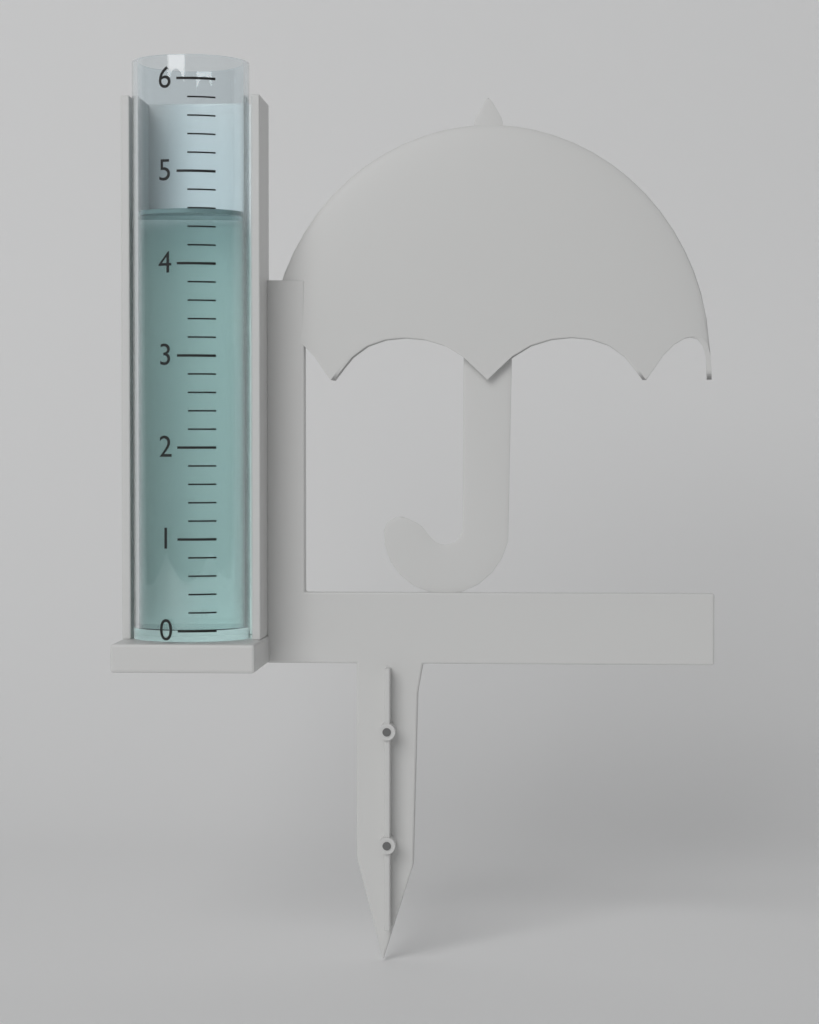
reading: 4.6 (no unit)
